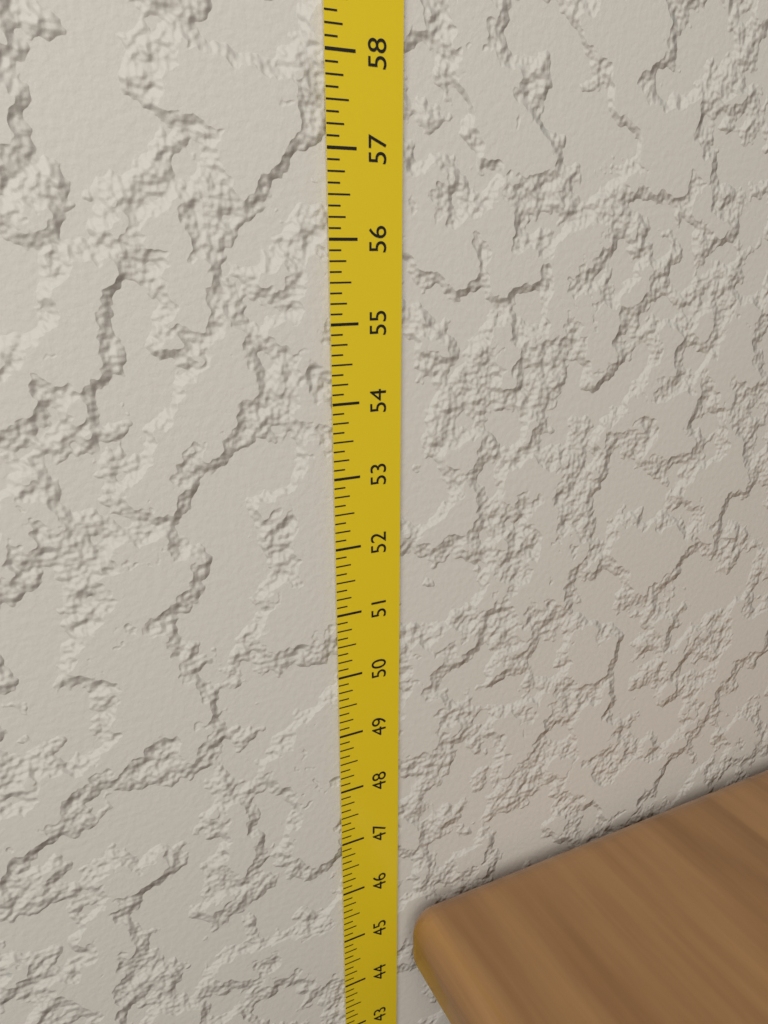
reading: 45.500 in
